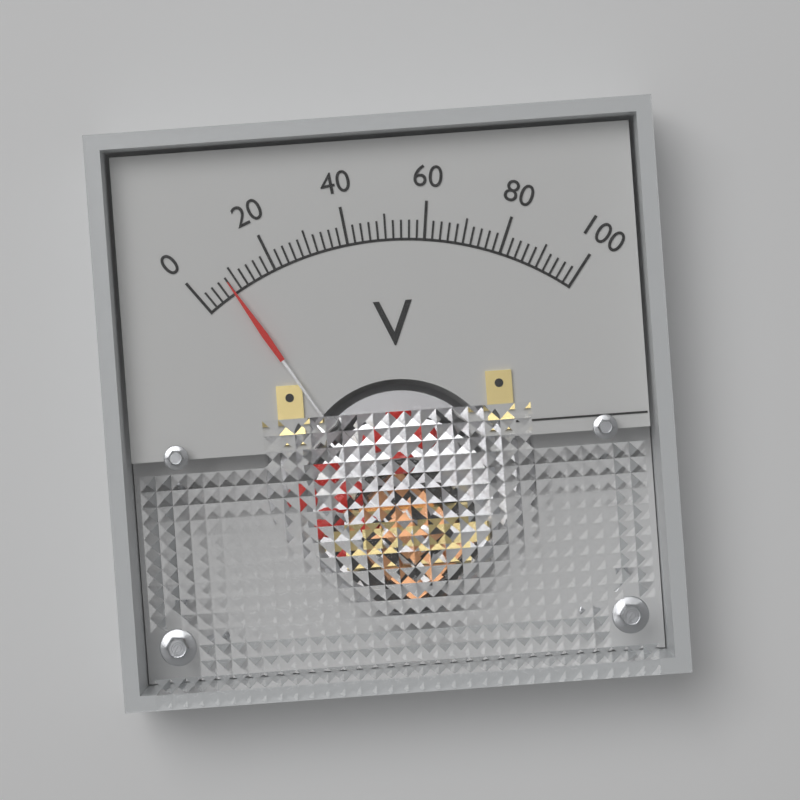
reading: 8 V
